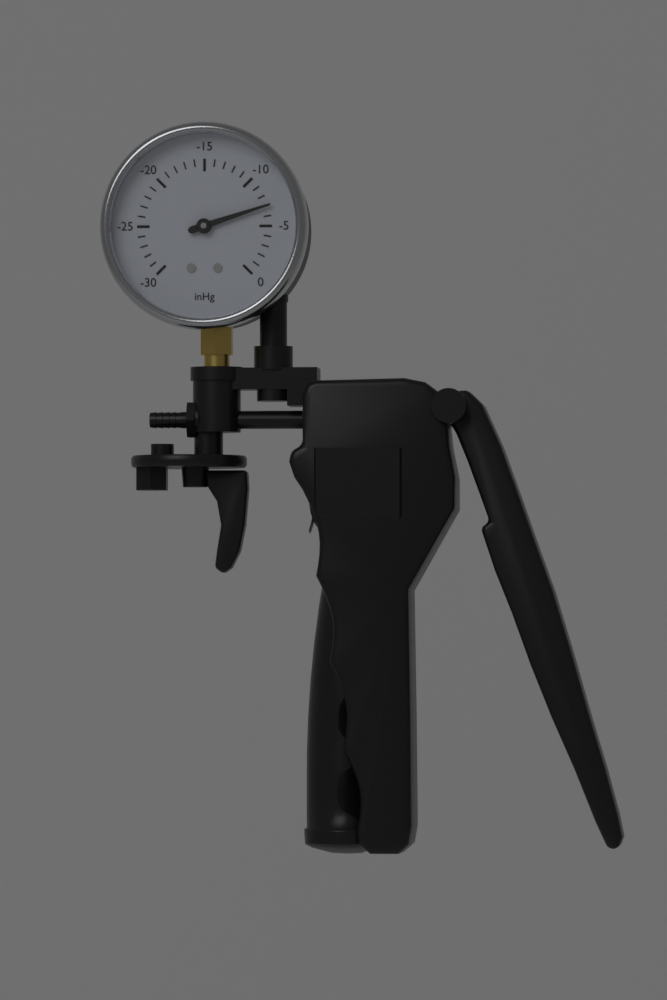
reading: -7 inHg
